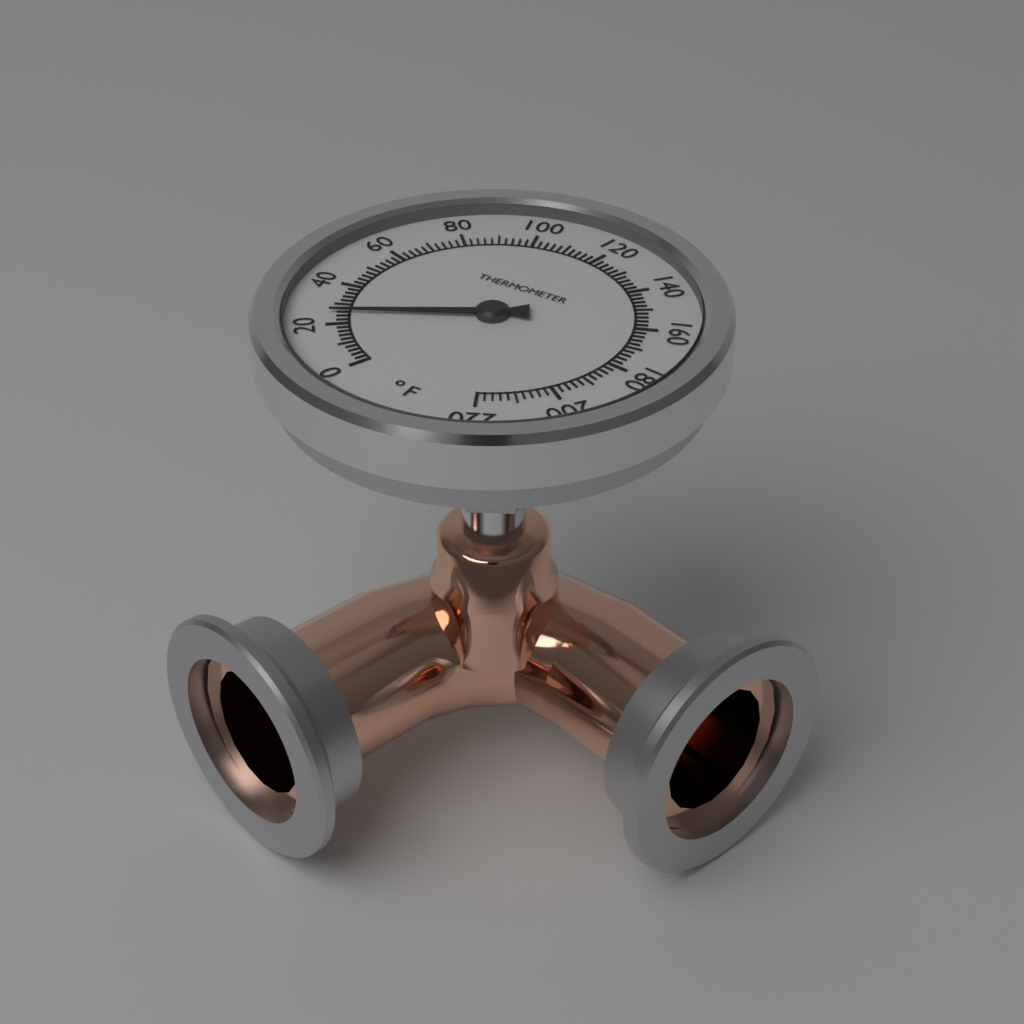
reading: 26 °F
